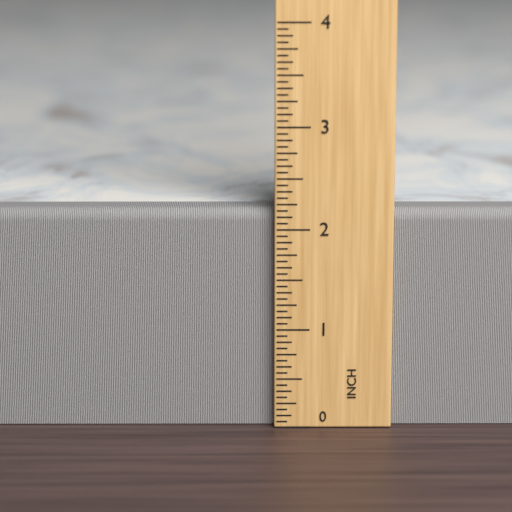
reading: 2.1875 in
